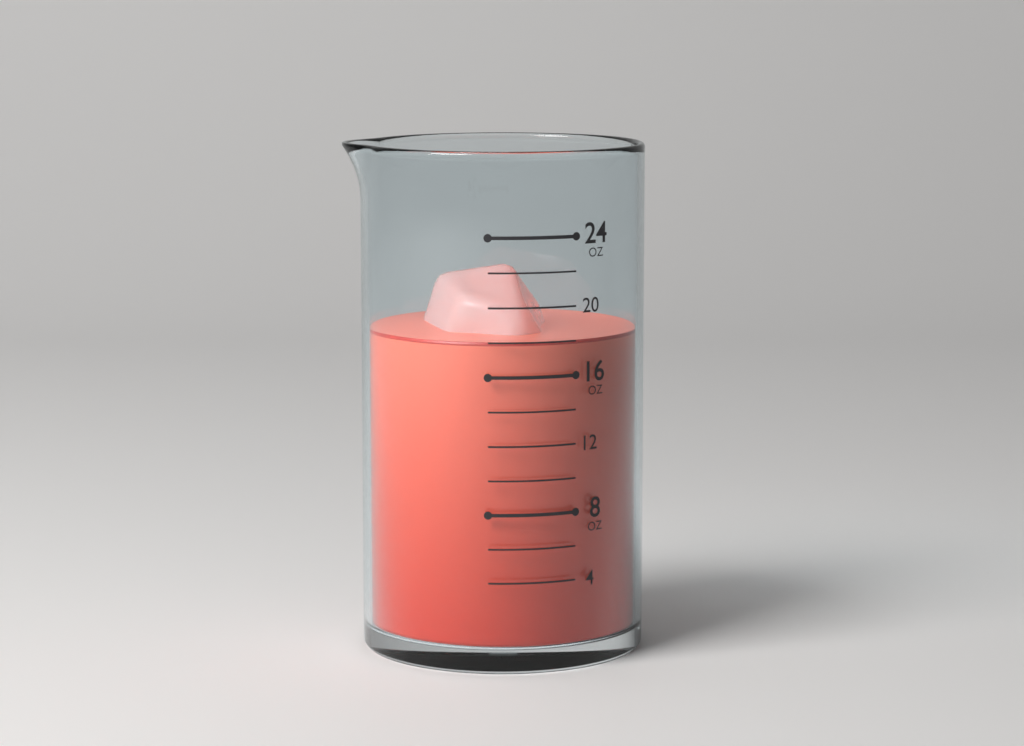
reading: 18 oz
